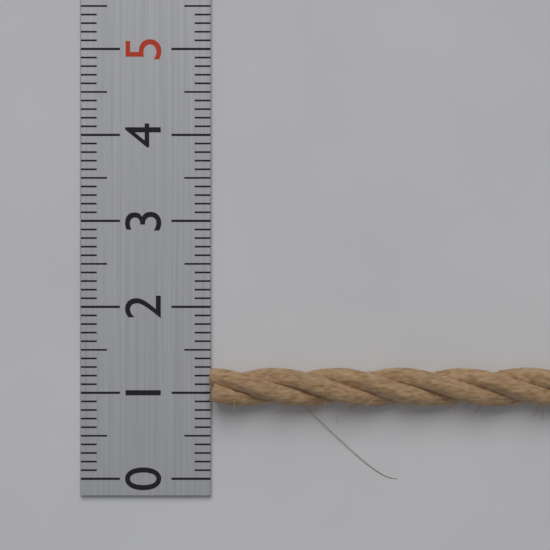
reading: 1.3 (no unit)
